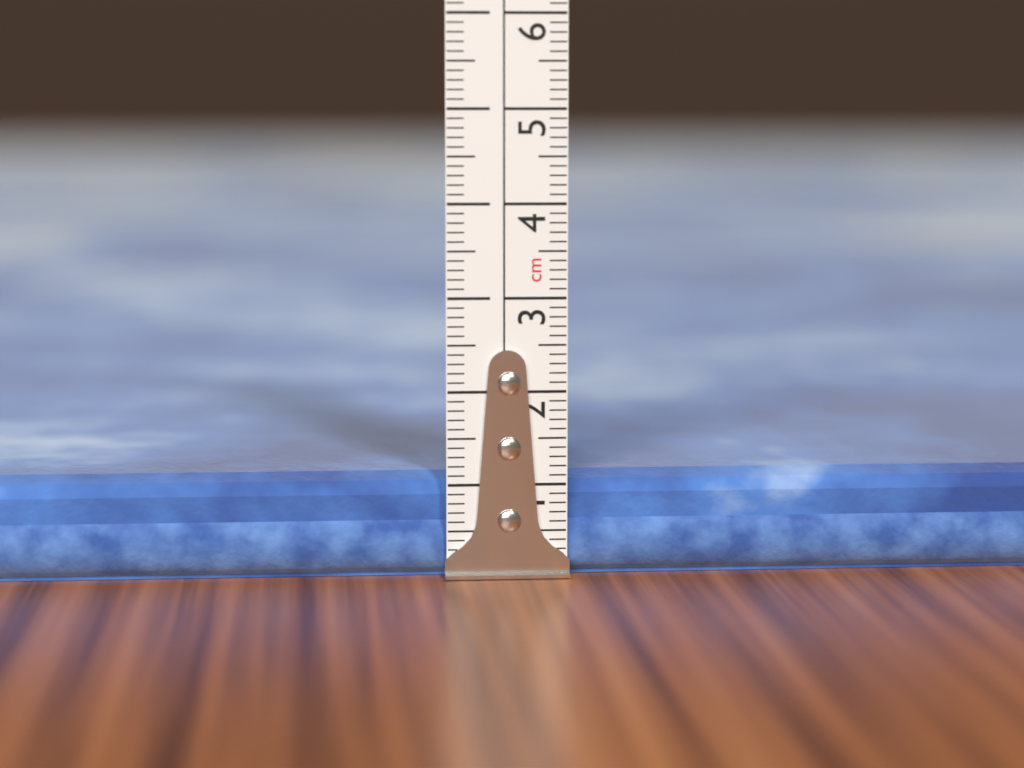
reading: 1.1 cm
